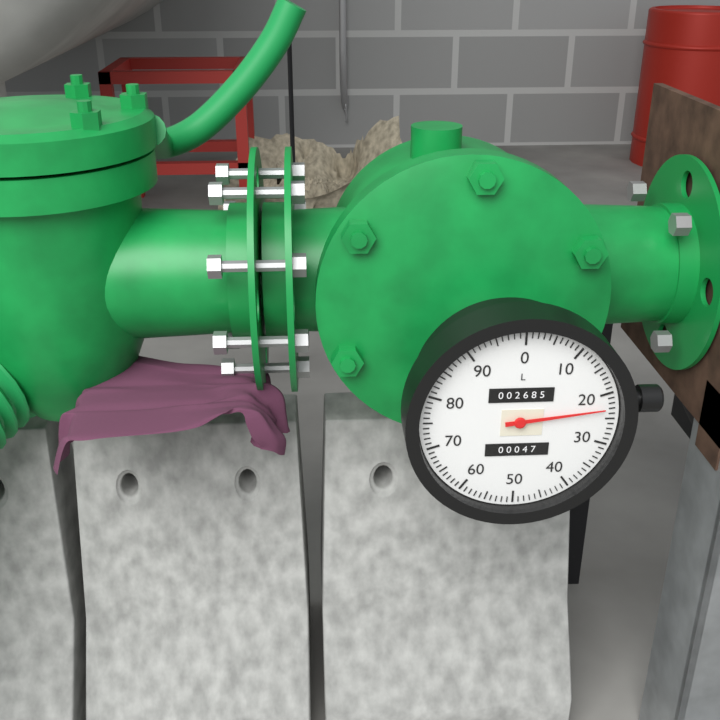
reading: 23 L
